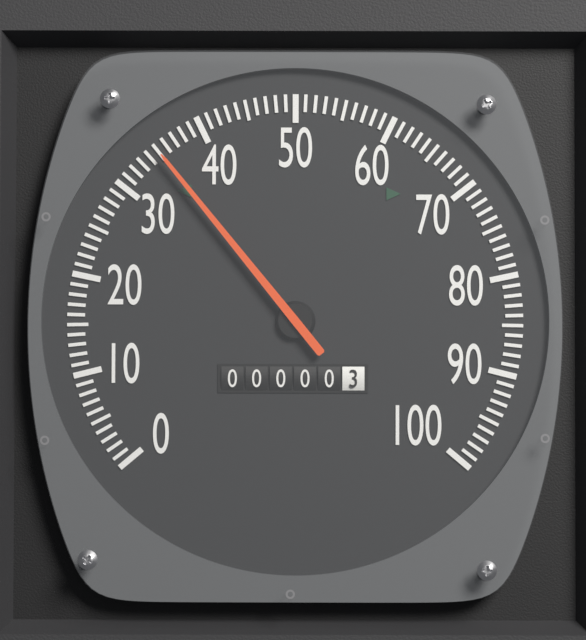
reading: 35 (no unit)
